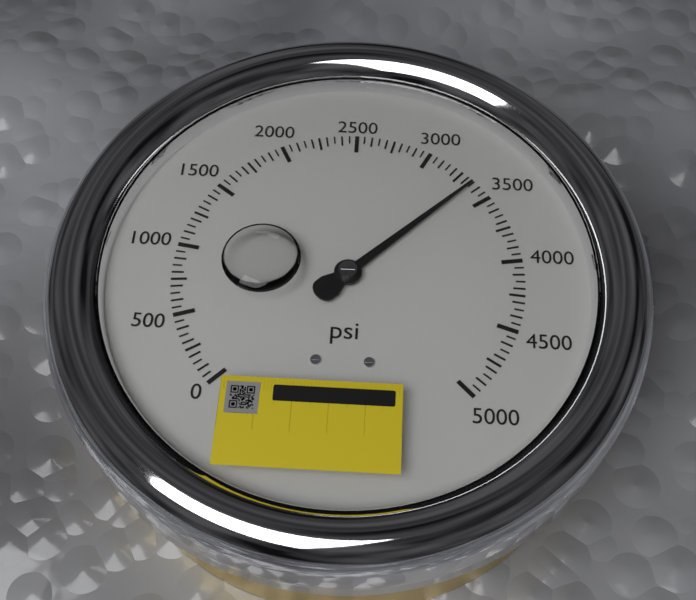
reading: 3350 psi
